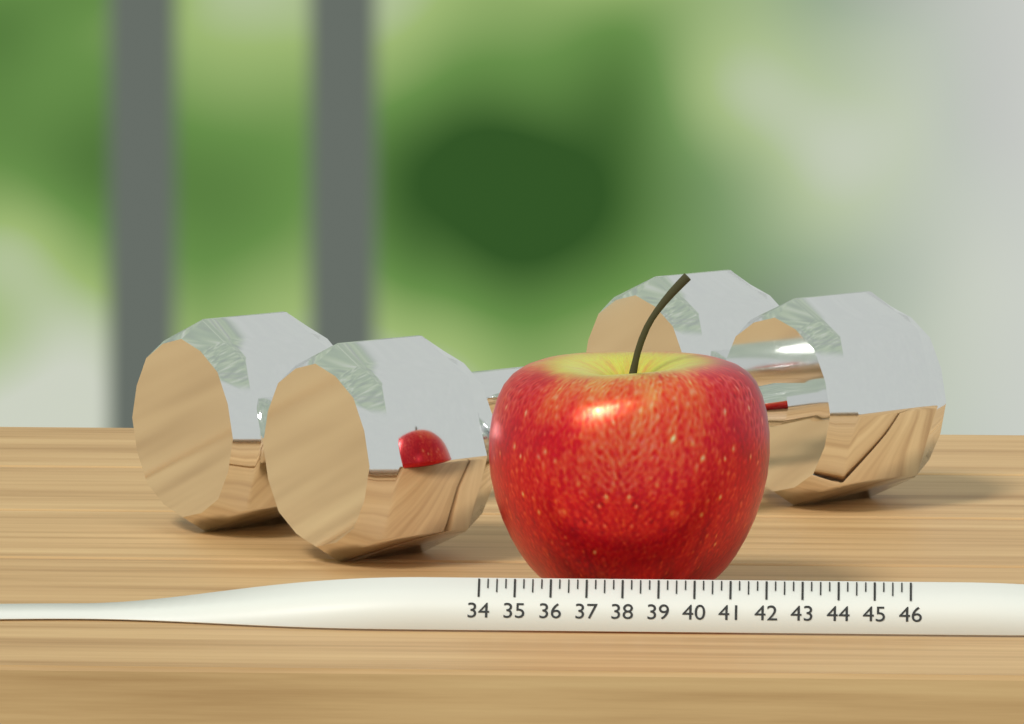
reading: 42.00 (no unit)
